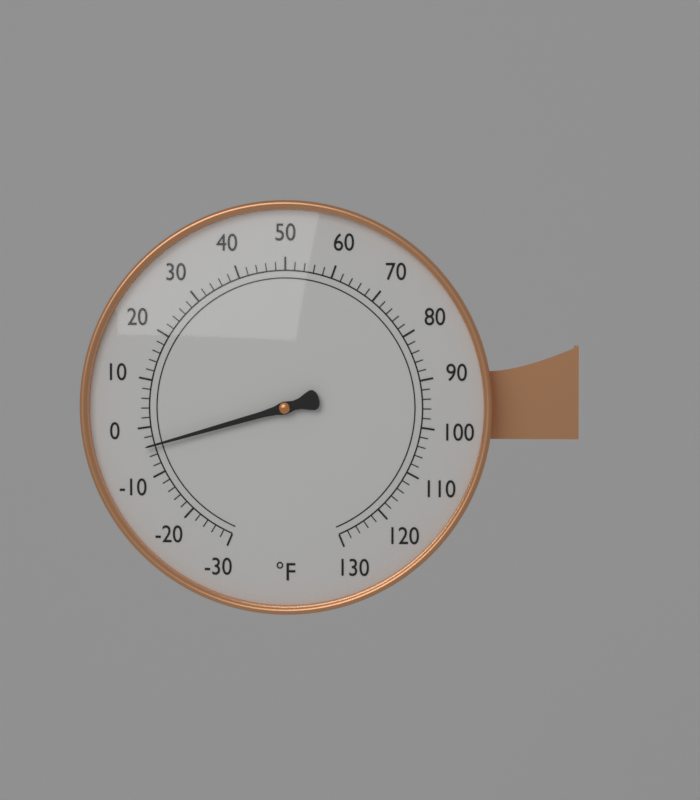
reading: -4 °F
